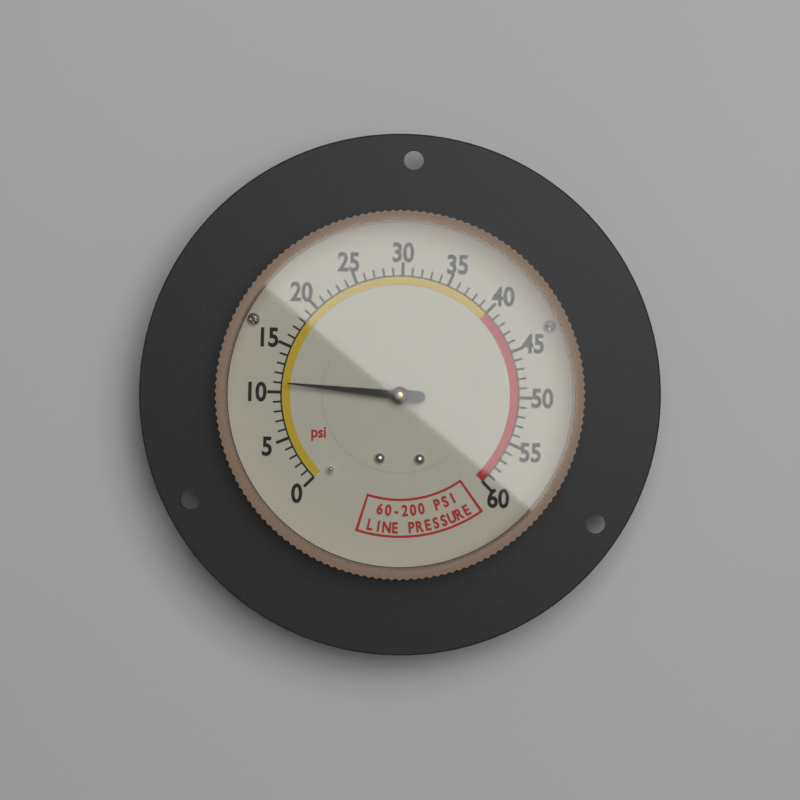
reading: 11 psi
